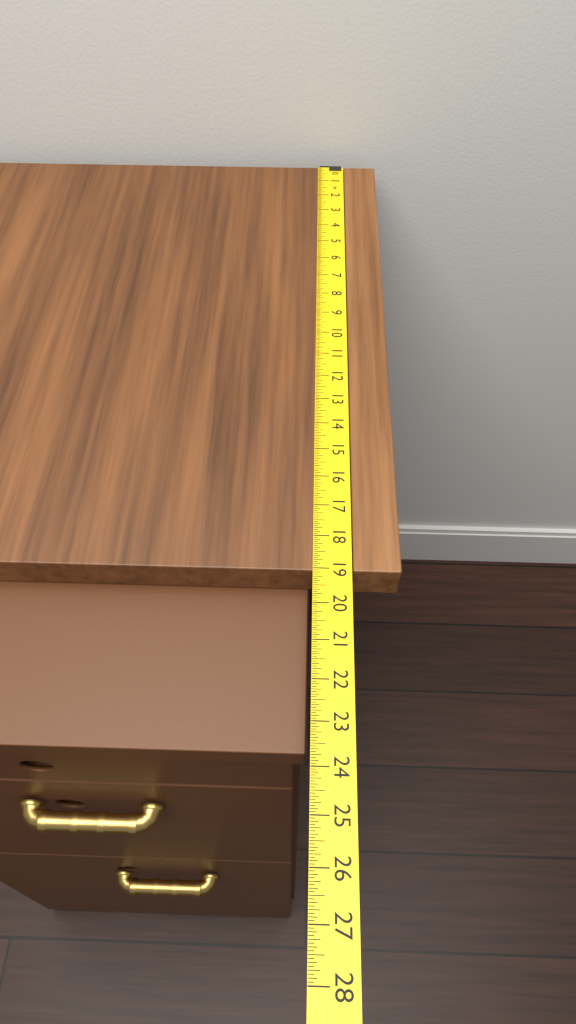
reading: 19.0625 in
